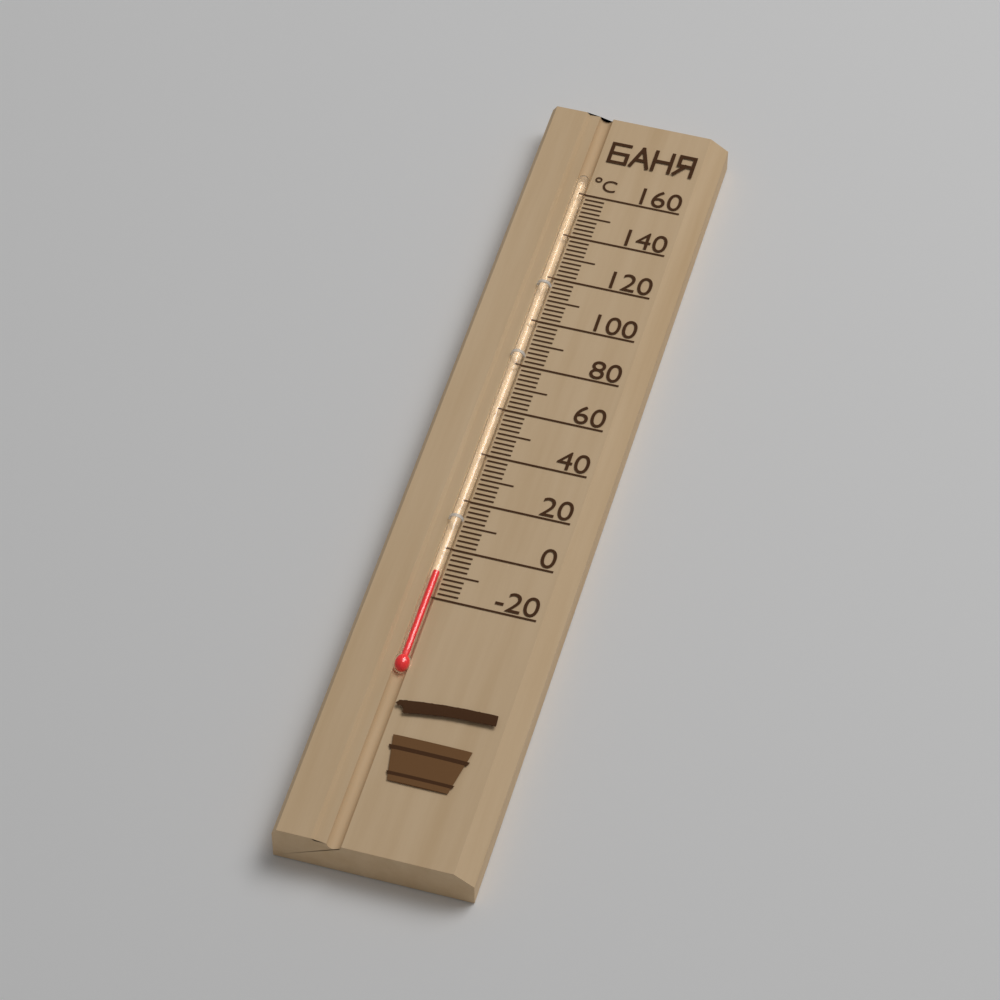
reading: -10 °C
